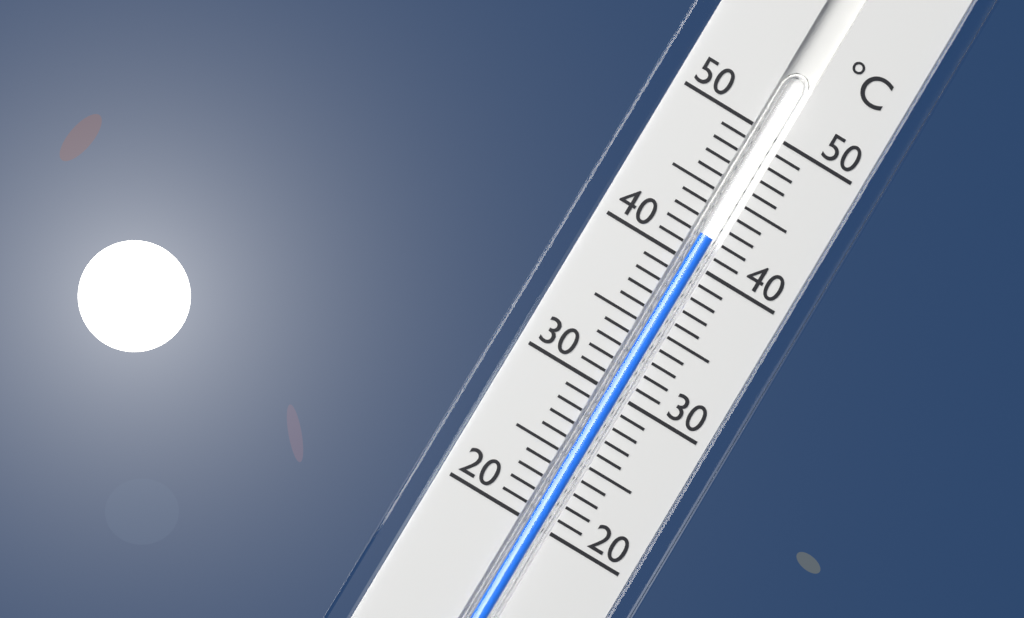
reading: 42 °C
